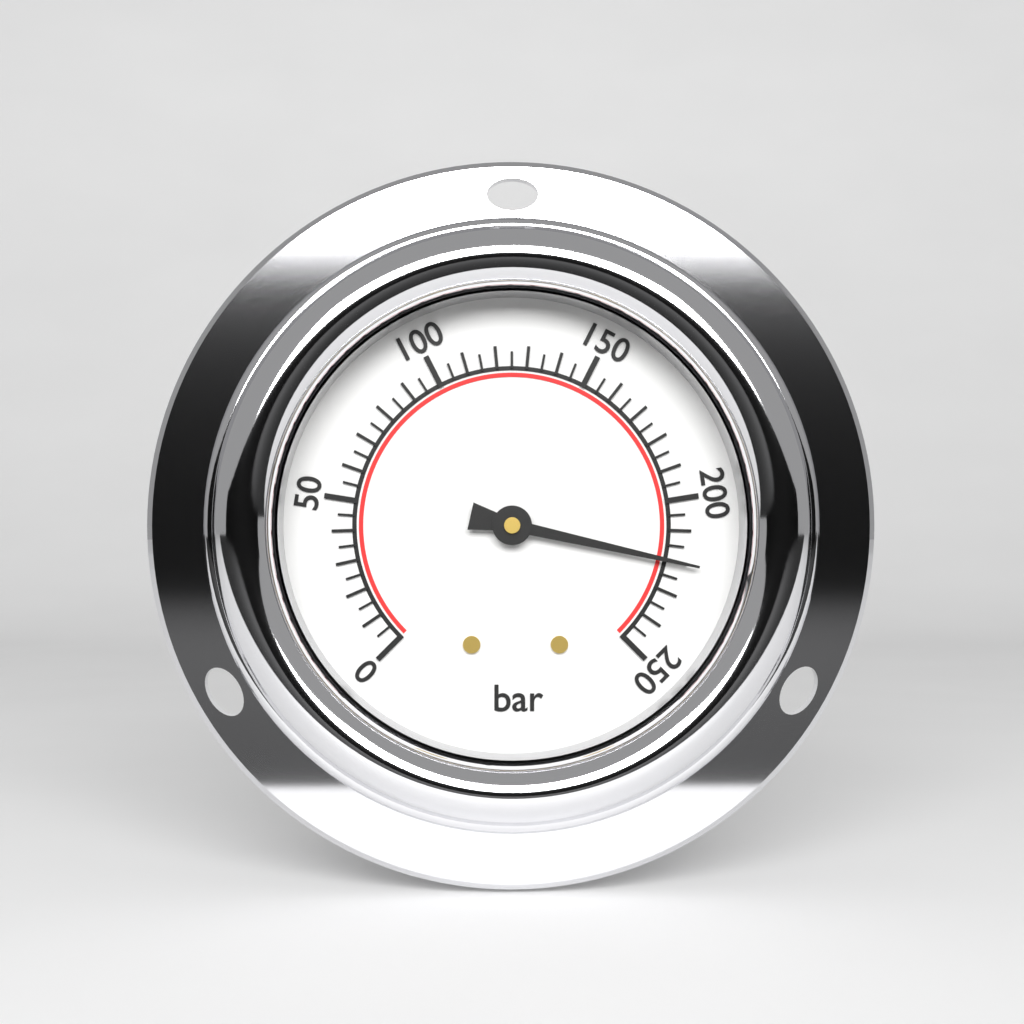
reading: 220 bar
